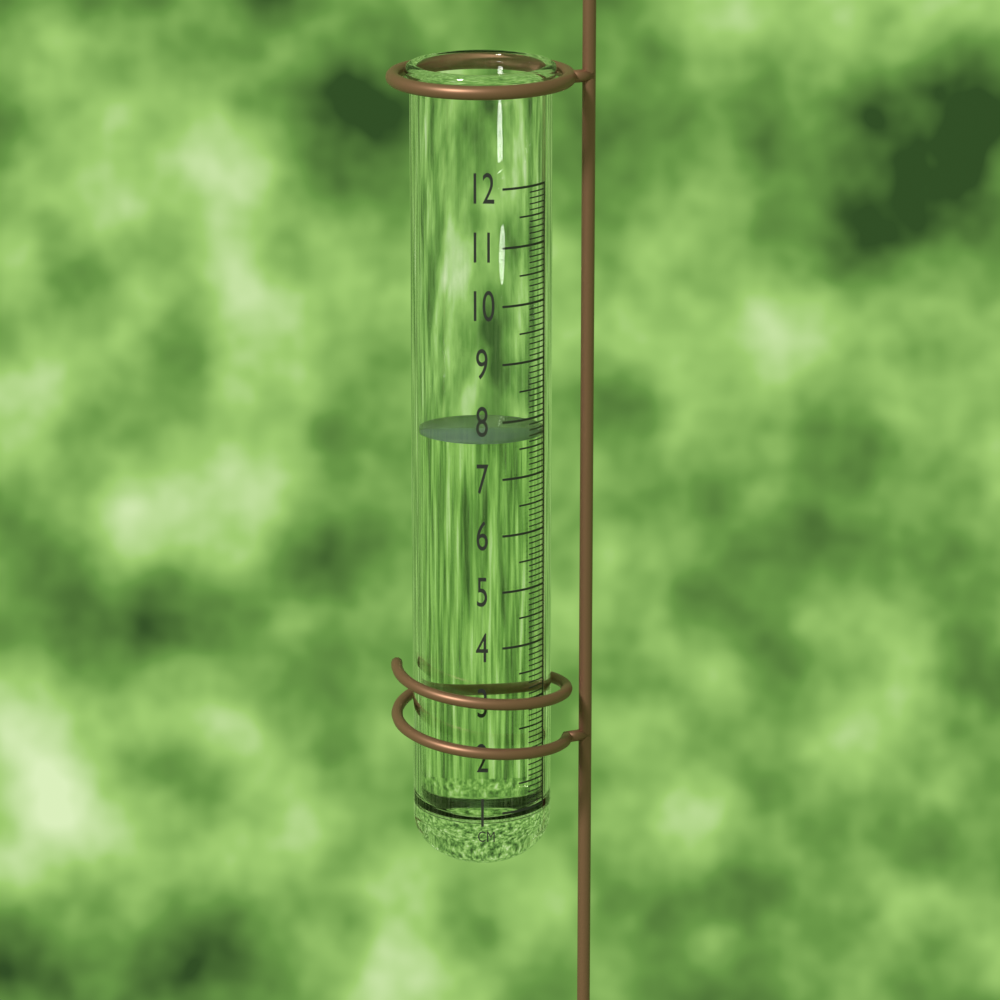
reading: 7.7 cm
